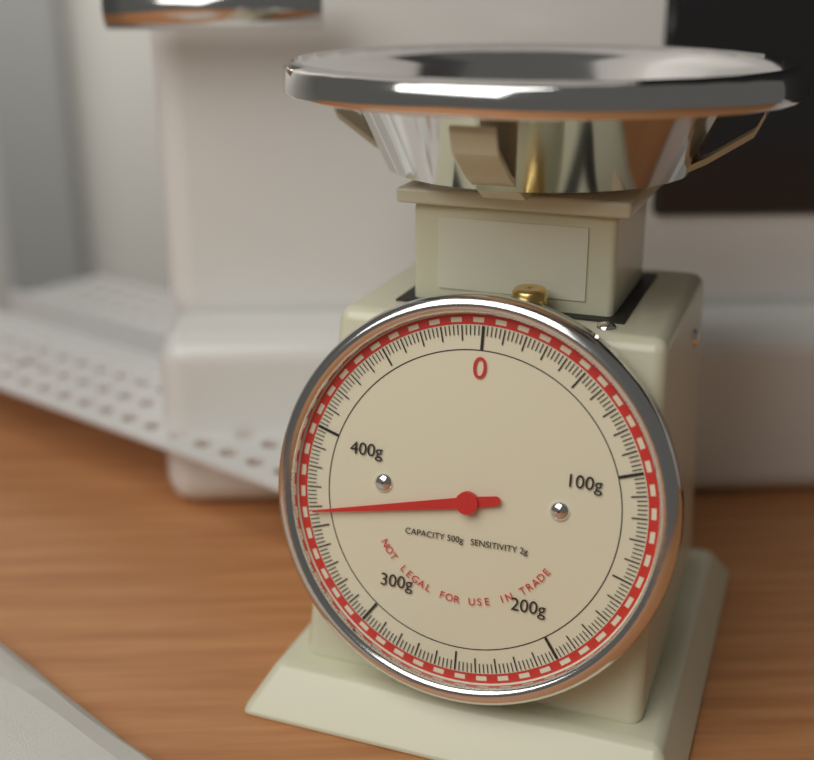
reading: 358 g
